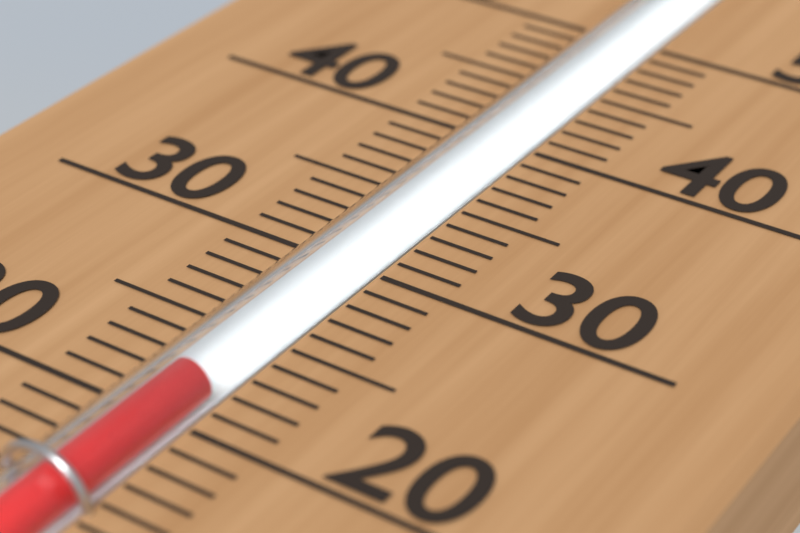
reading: 22 (no unit)
